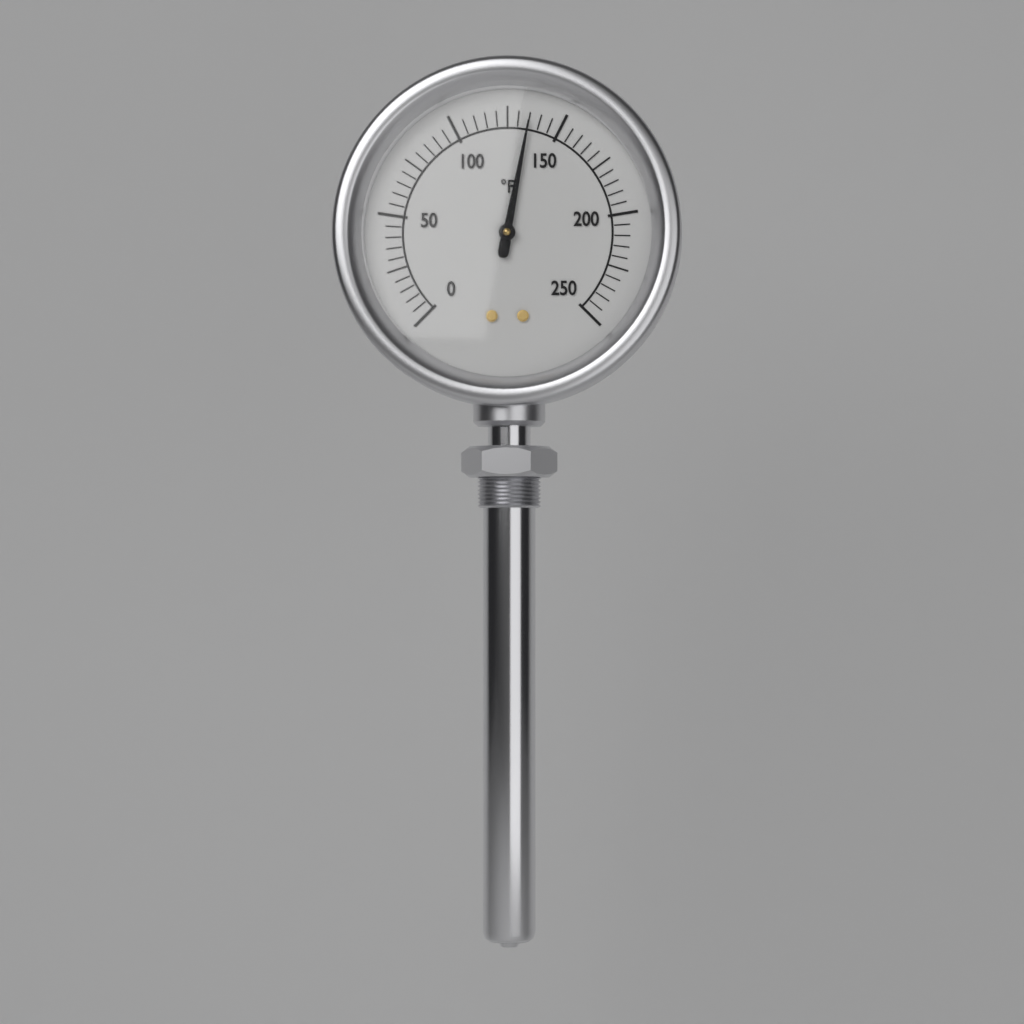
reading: 135 °F
